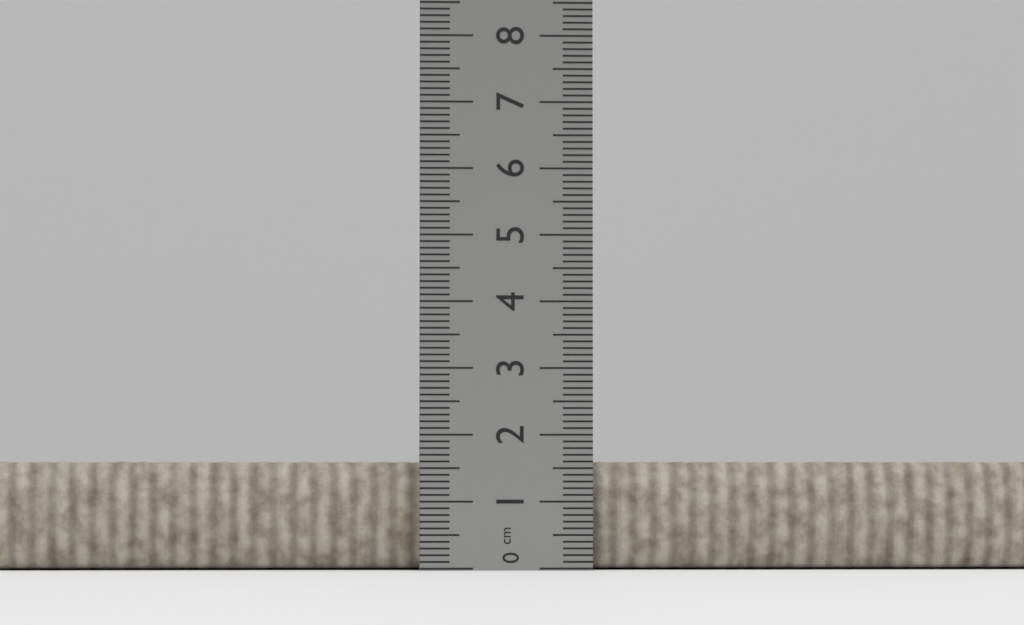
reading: 1.6 cm
